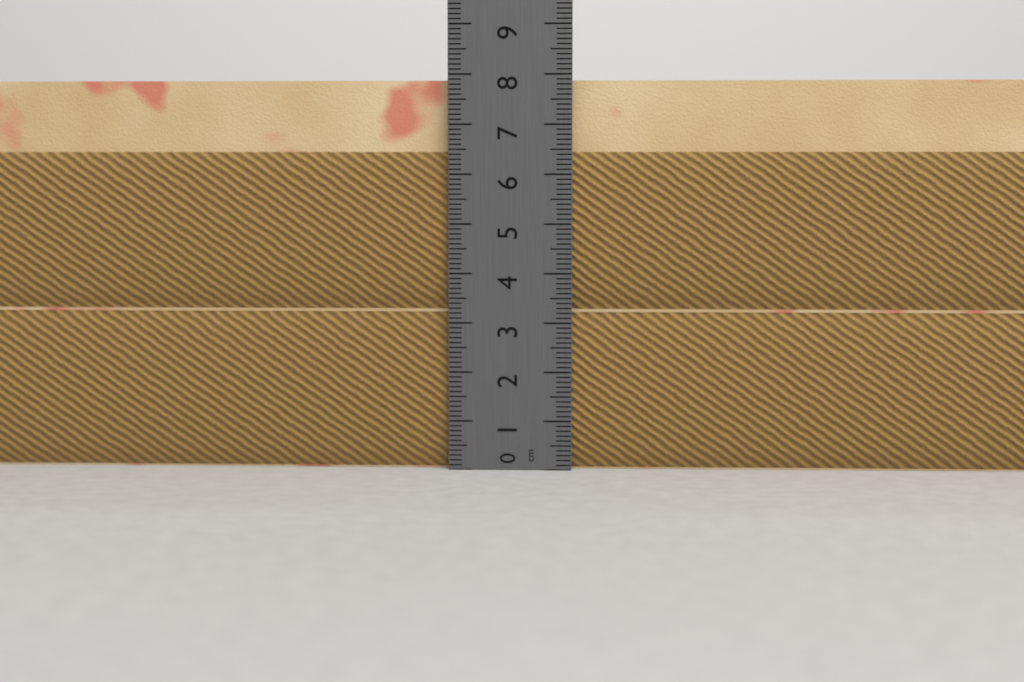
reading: 7.9 cm
